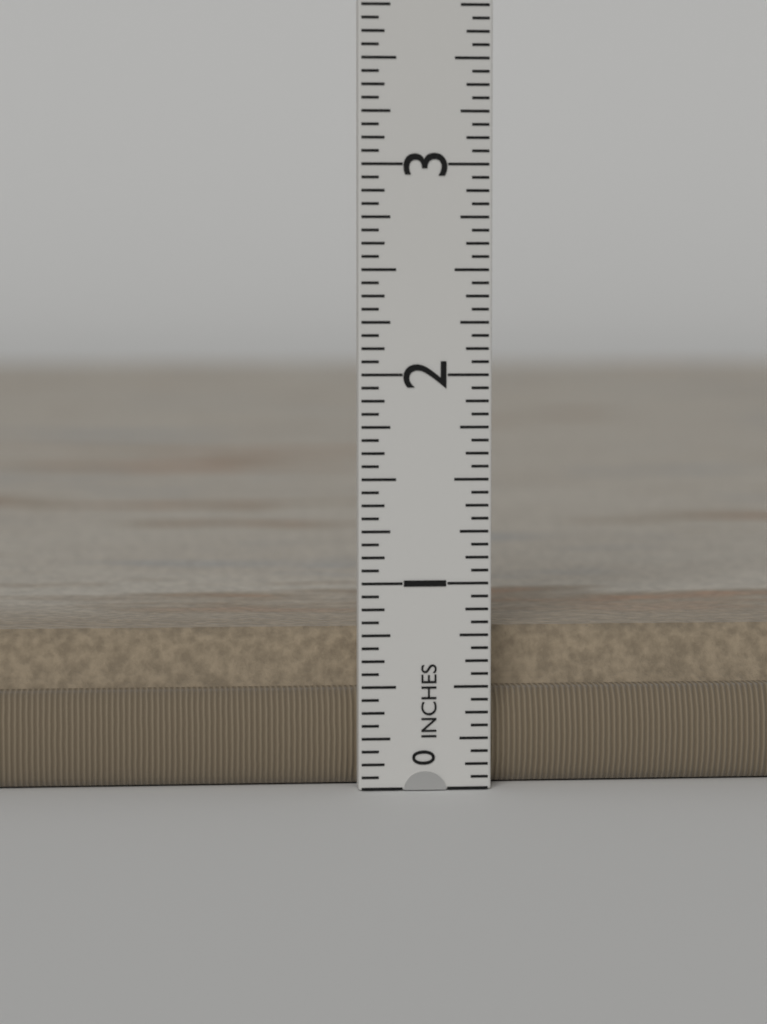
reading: 0.7500 in
